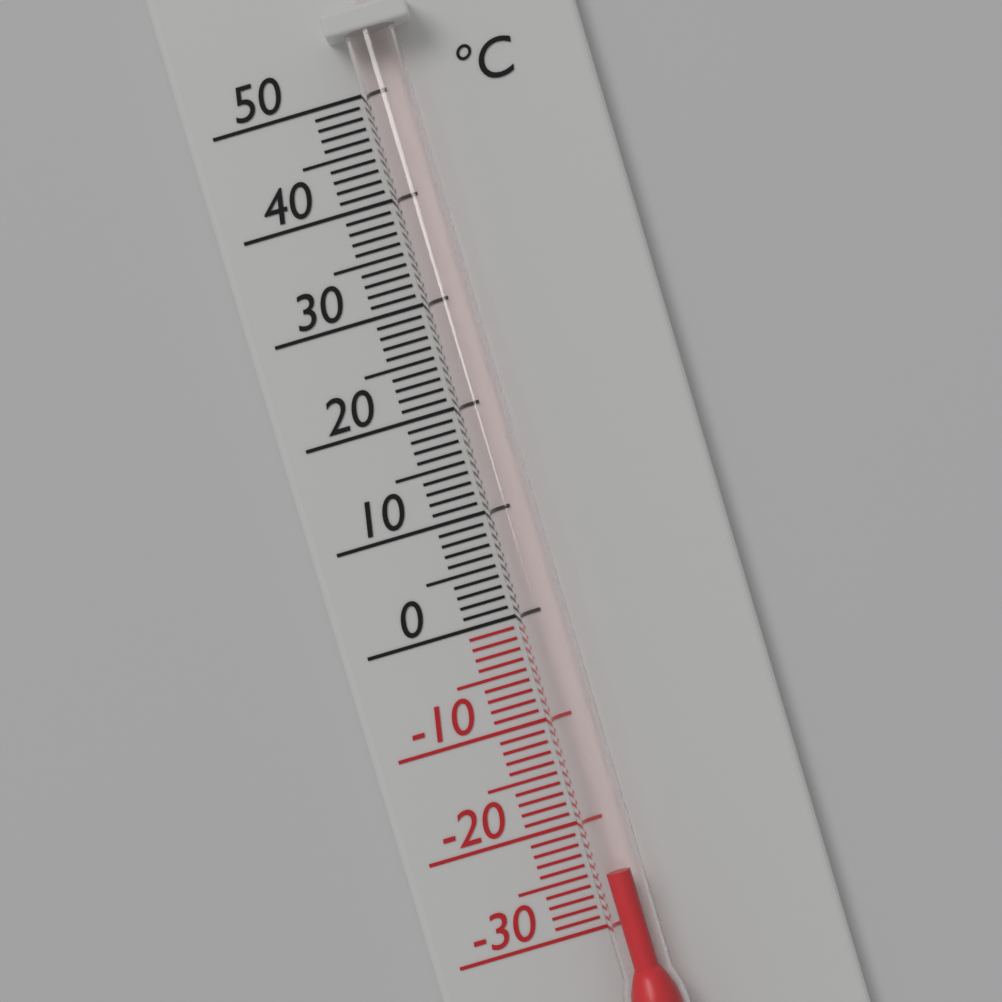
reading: -25 °C
